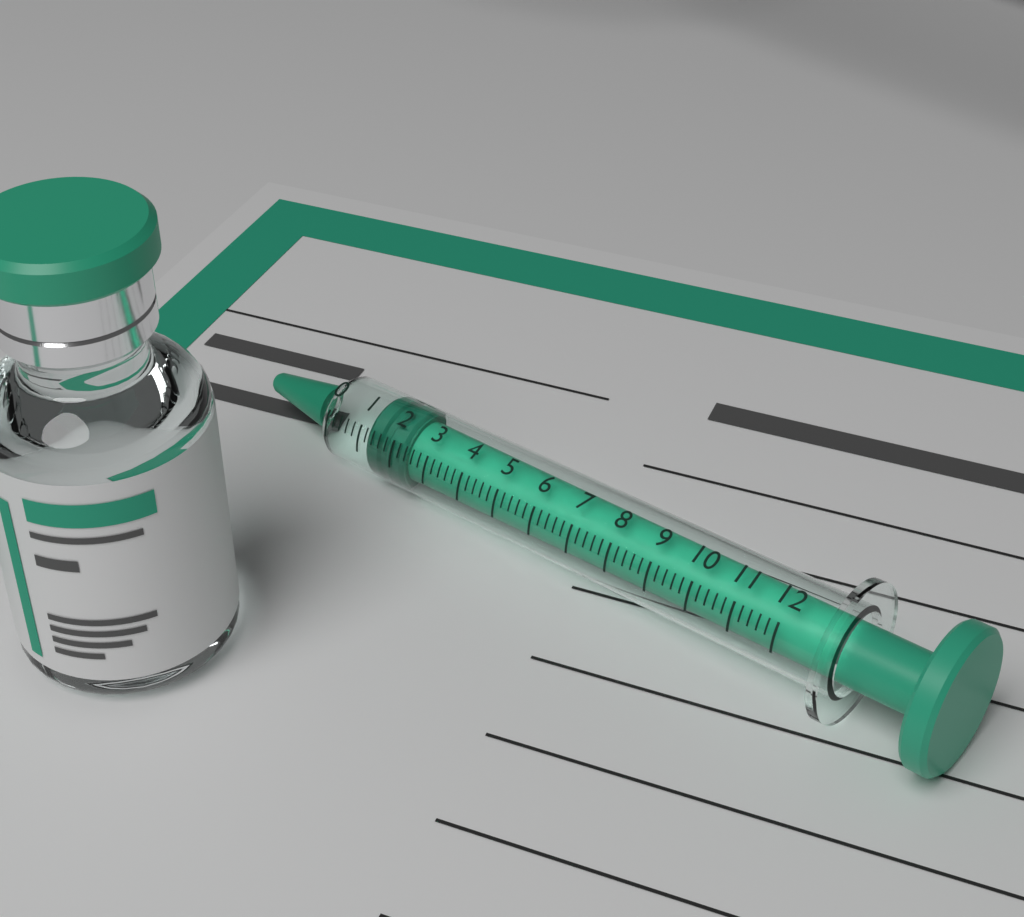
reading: 1.2 (no unit)
